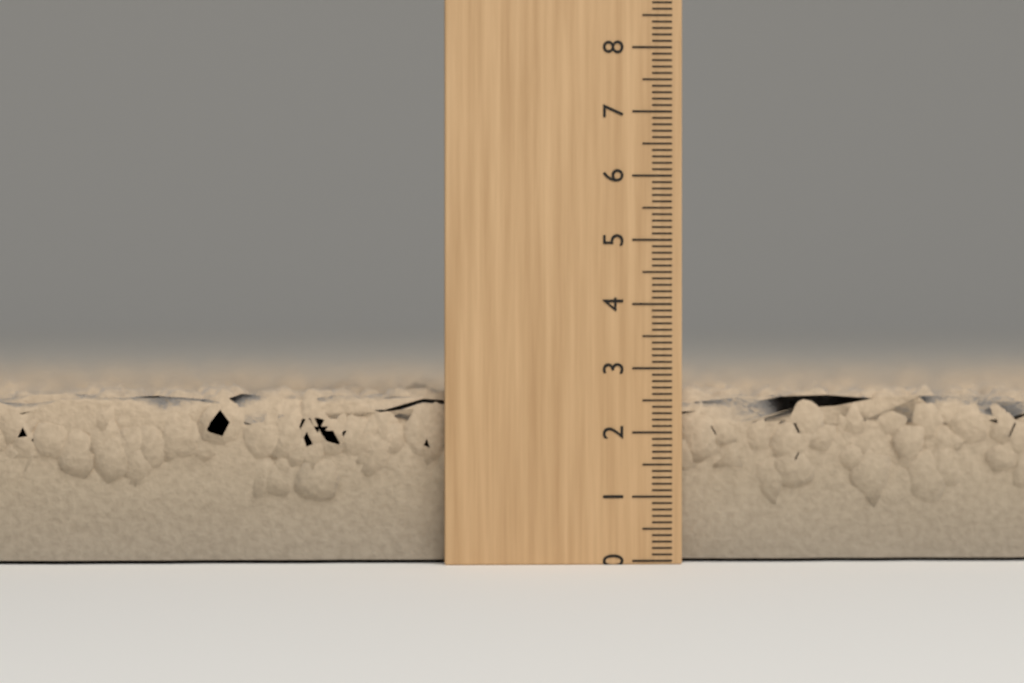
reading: 2.8 (no unit)
